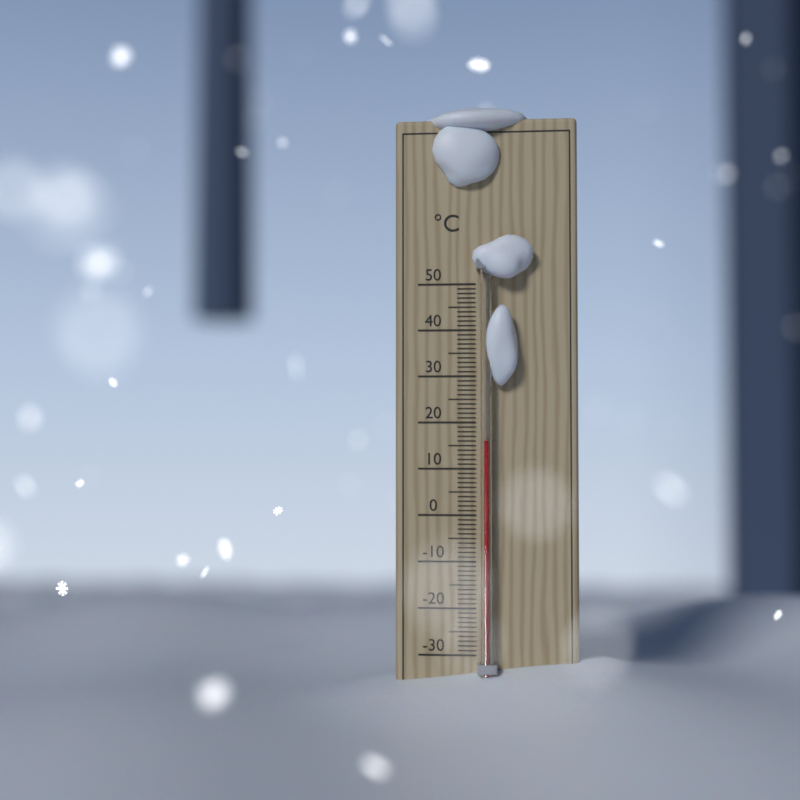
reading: 16 °C
